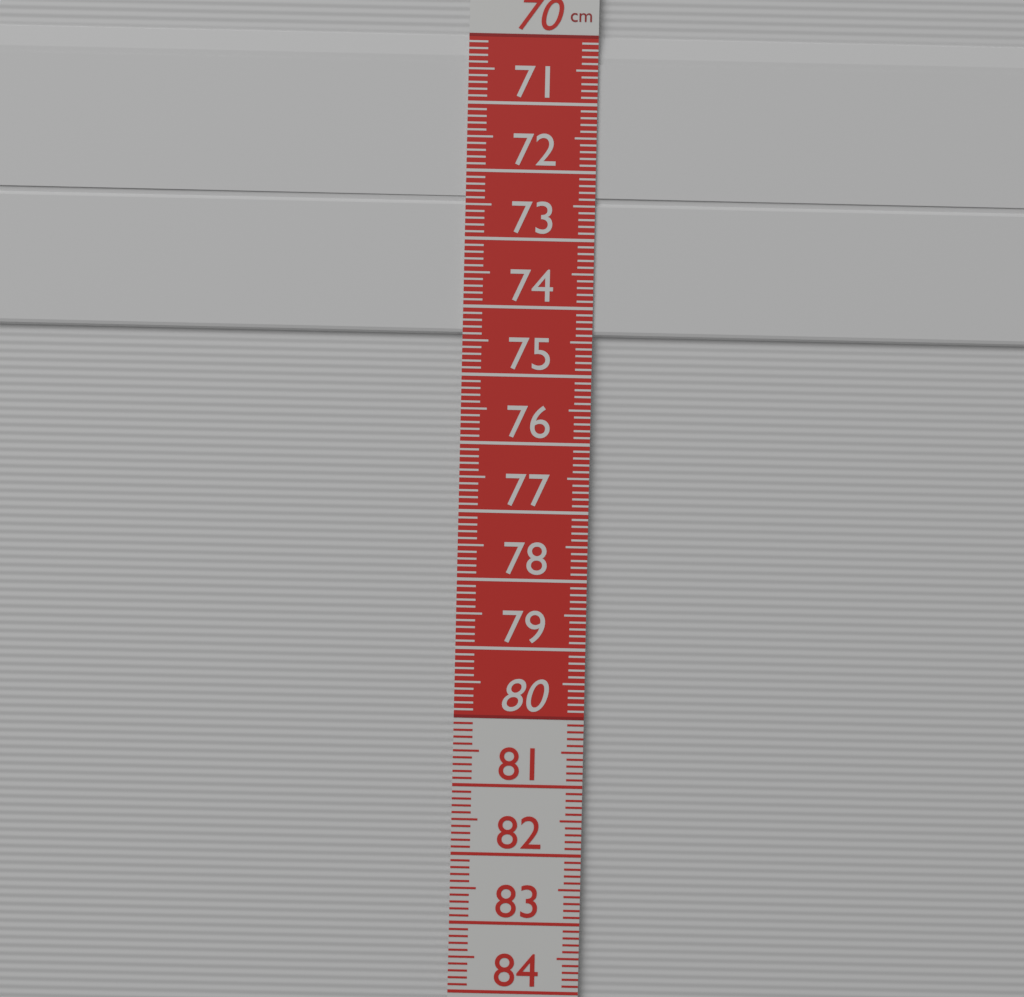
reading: 74.4 cm
